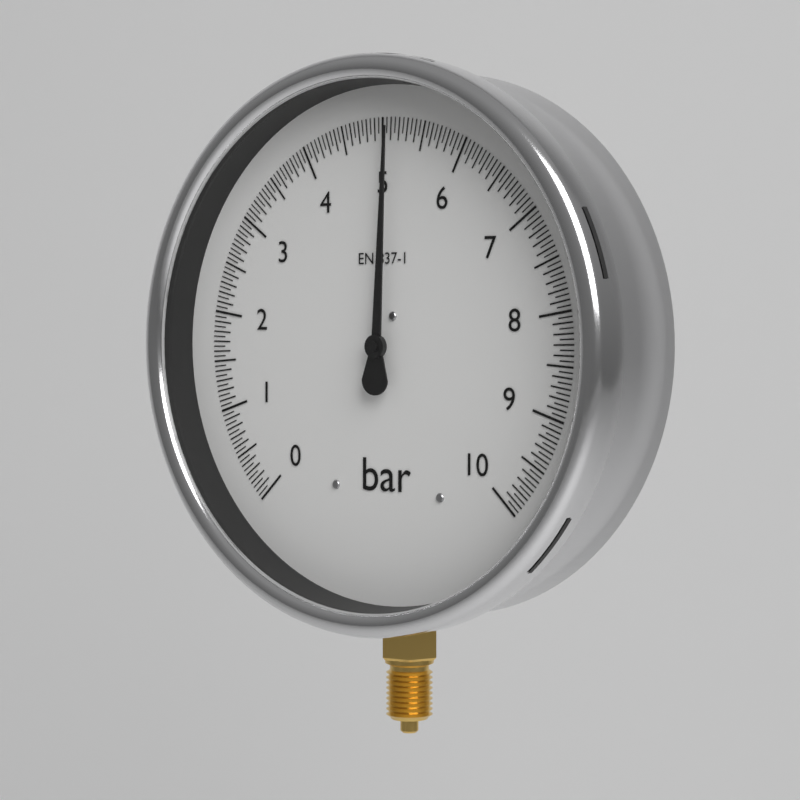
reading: 5.10 bar
